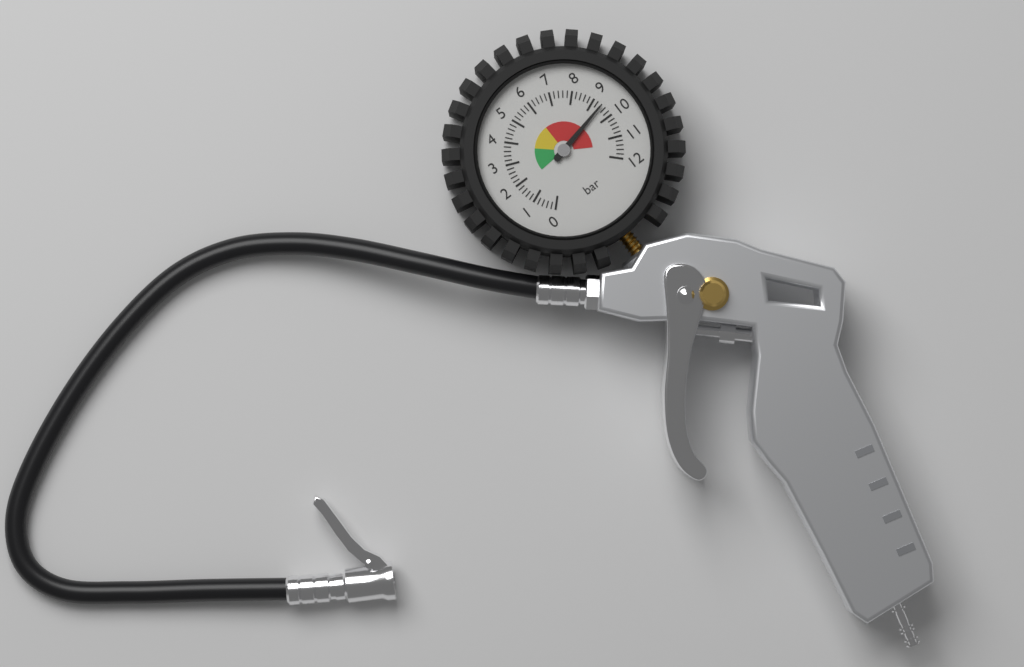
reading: 9.4 bar
